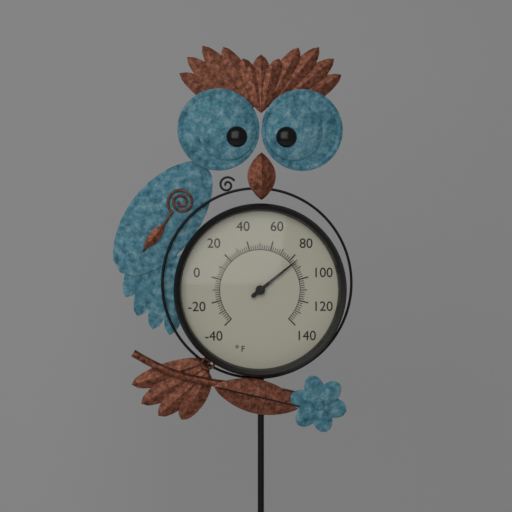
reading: 84 °F
